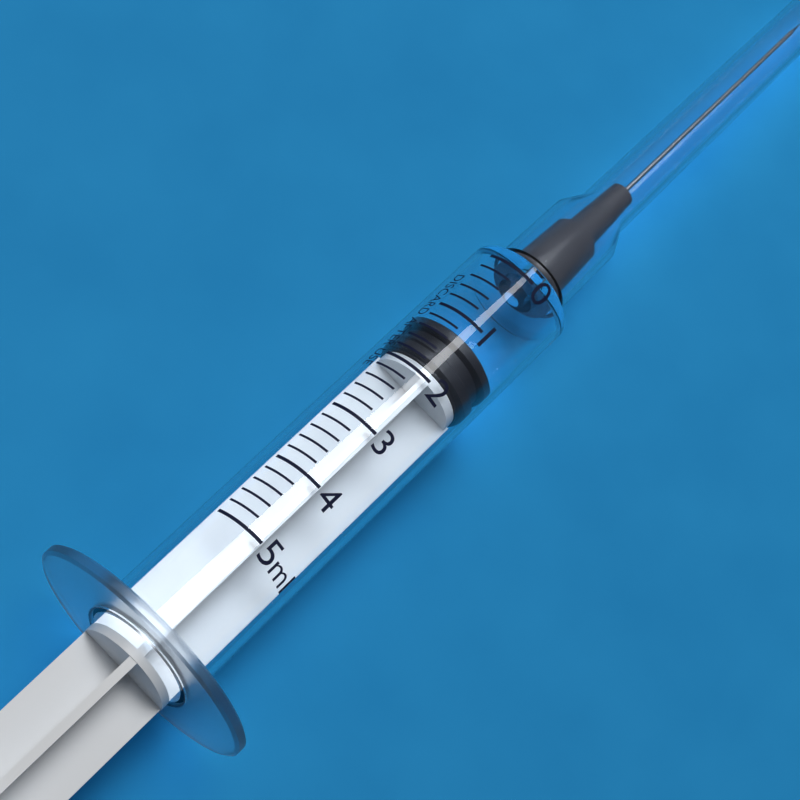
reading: 1.2 ml
